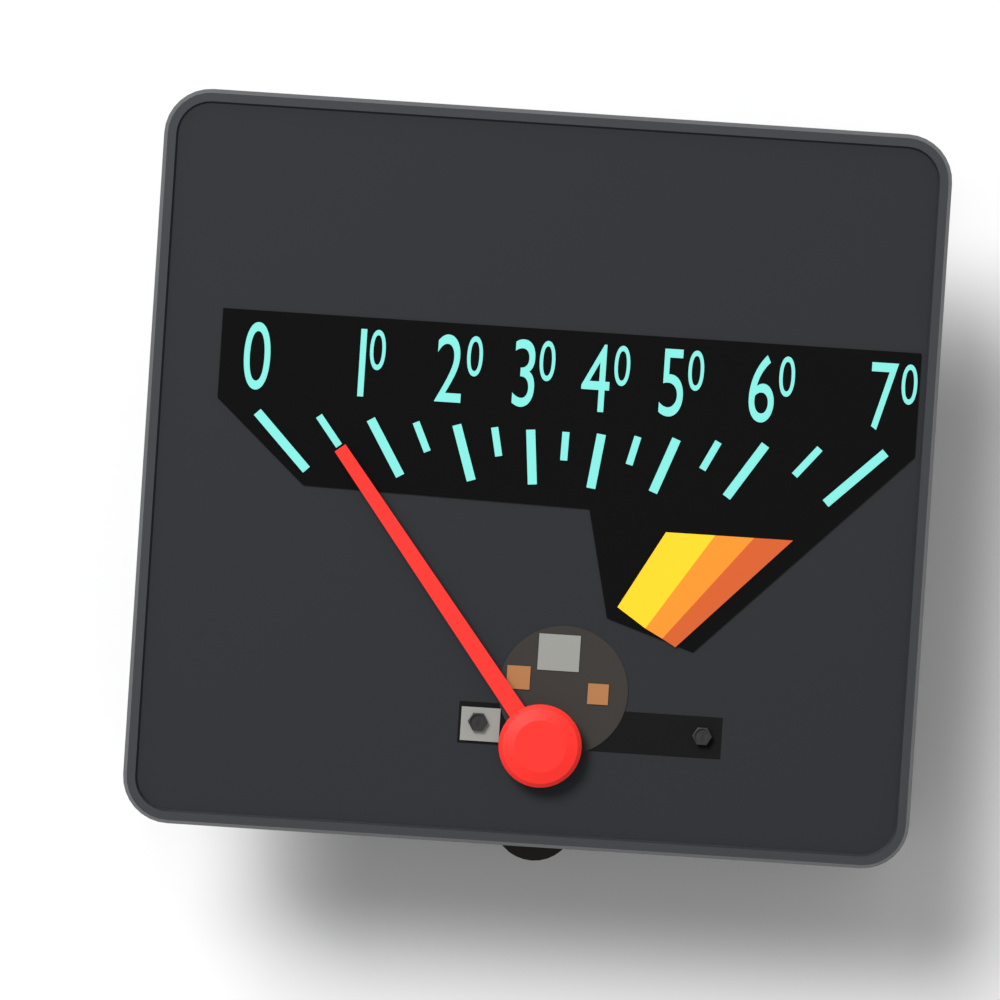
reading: 5 (no unit)
